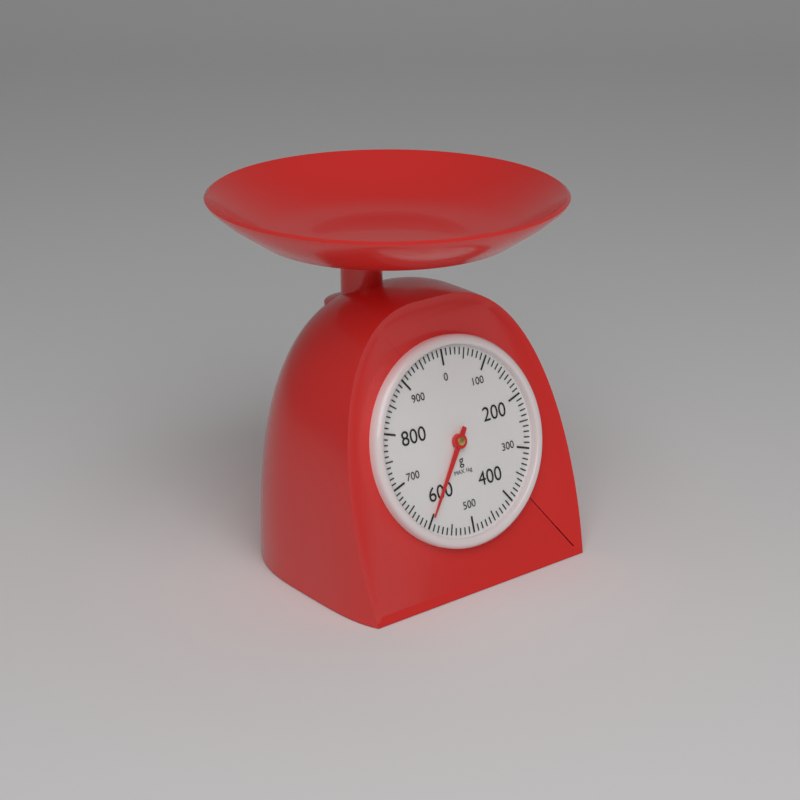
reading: 600 g
